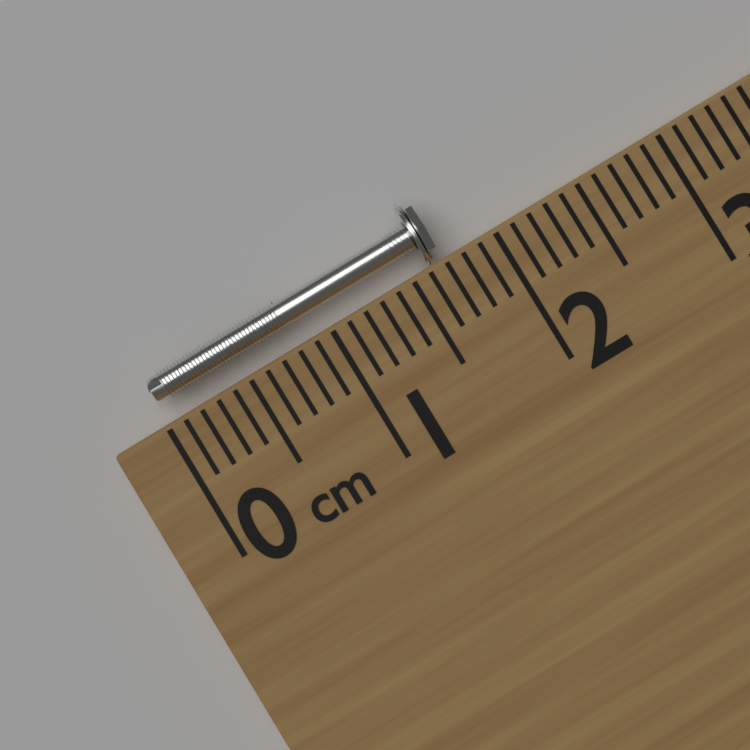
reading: 1.7 cm
